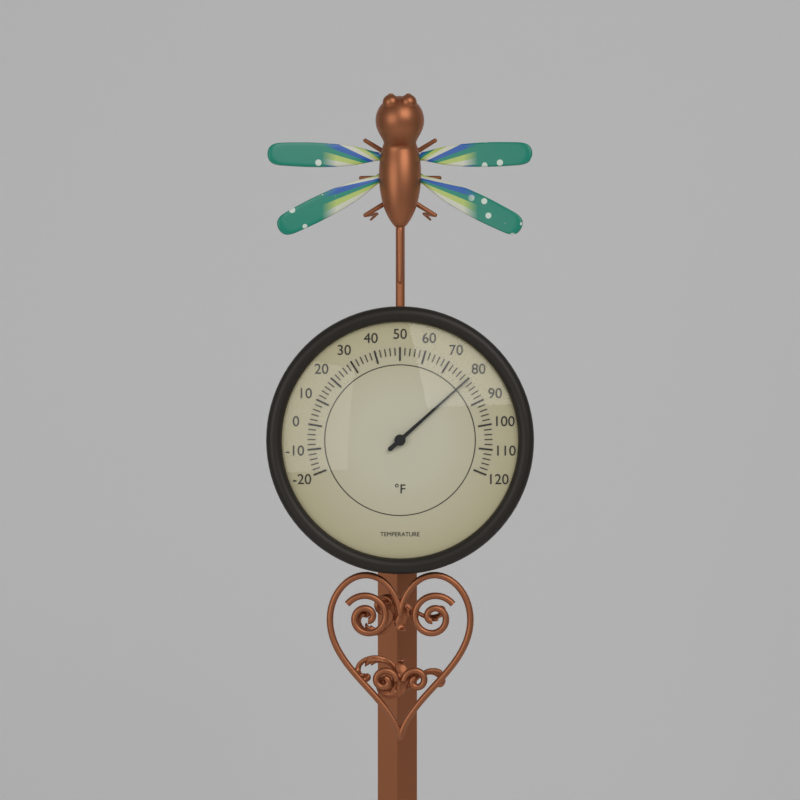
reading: 80 °F
